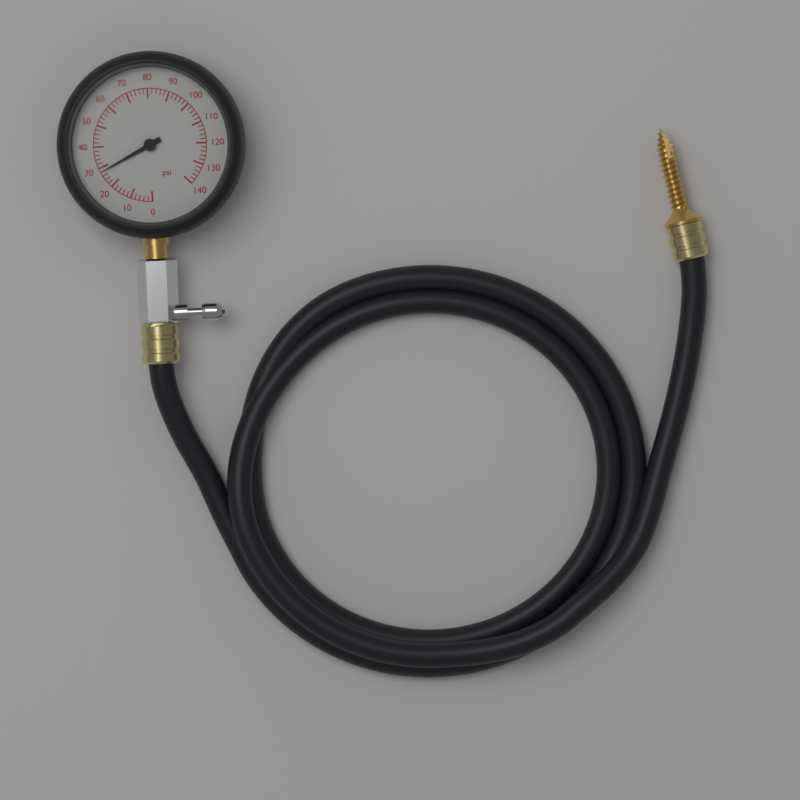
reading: 28 psi
